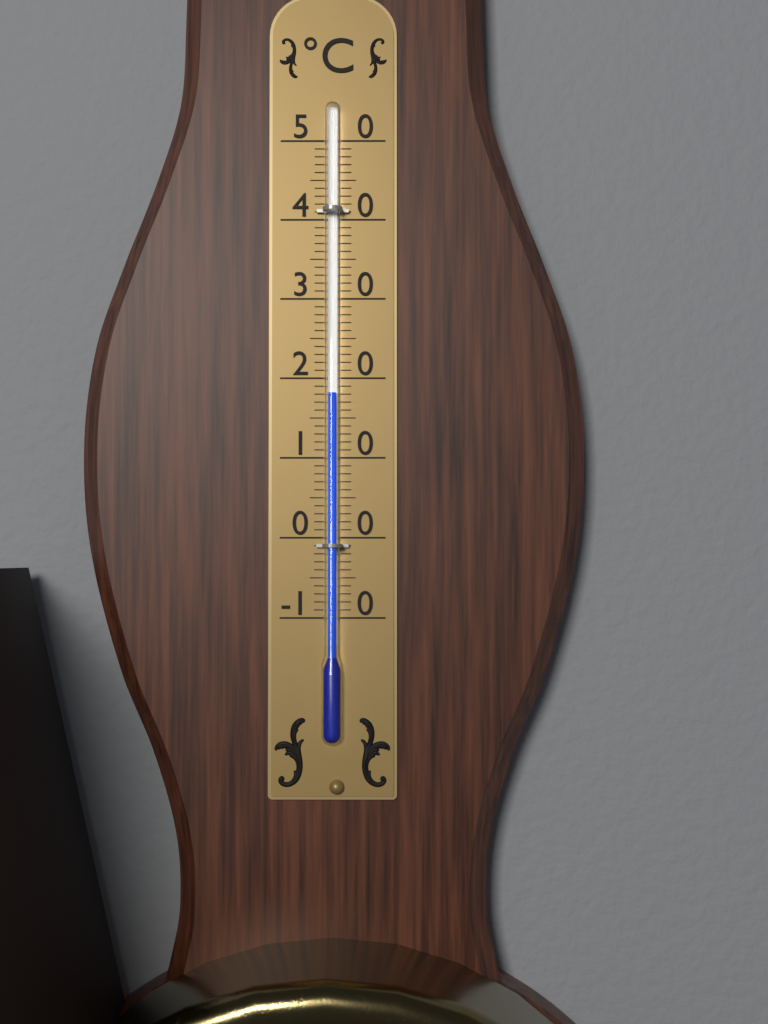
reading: 18 °C
